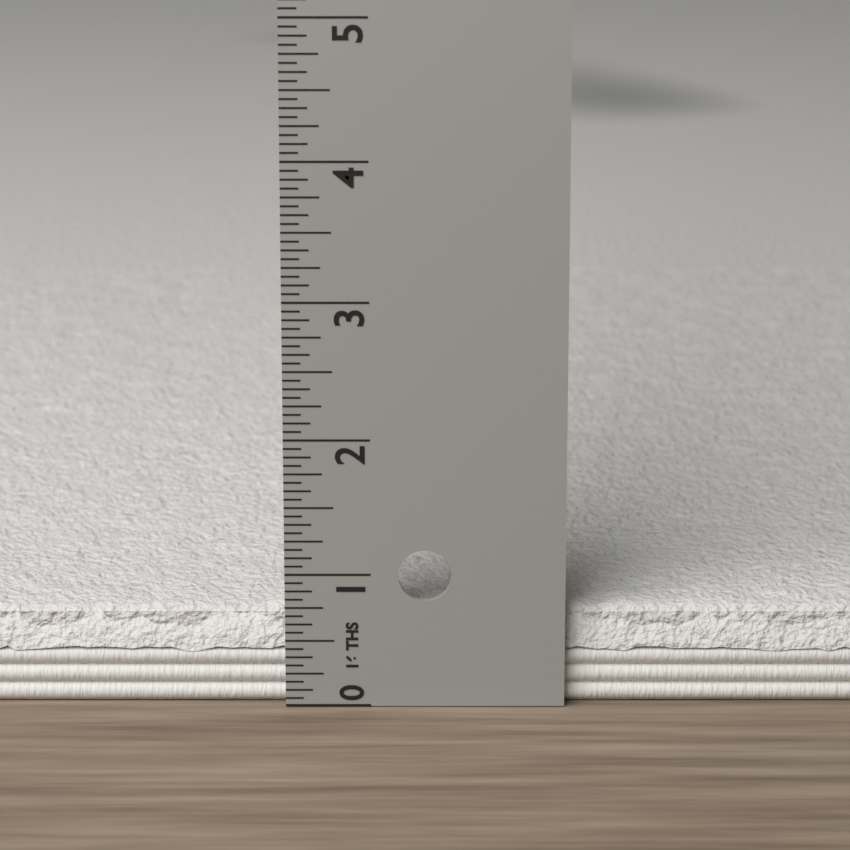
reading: 0.7500 in
